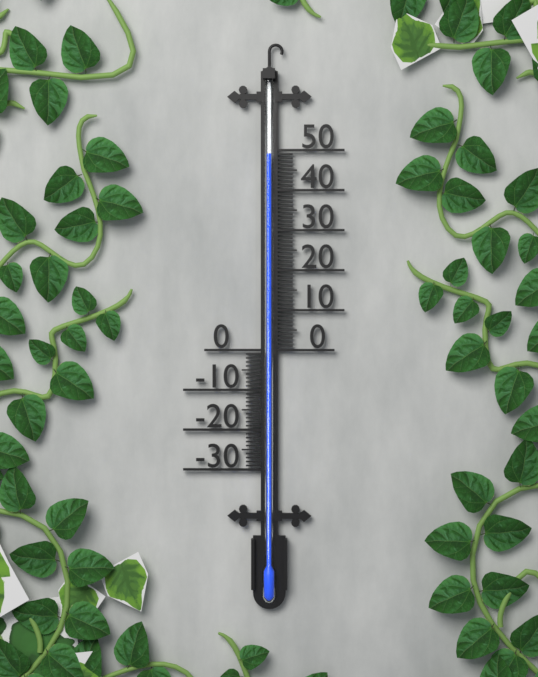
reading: 49 (no unit)
